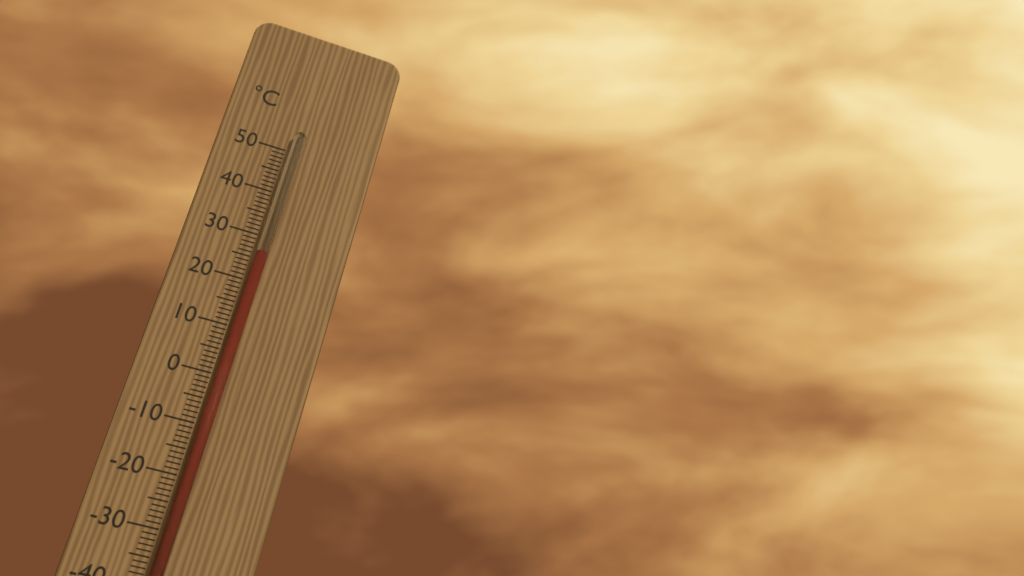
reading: 26 °C
